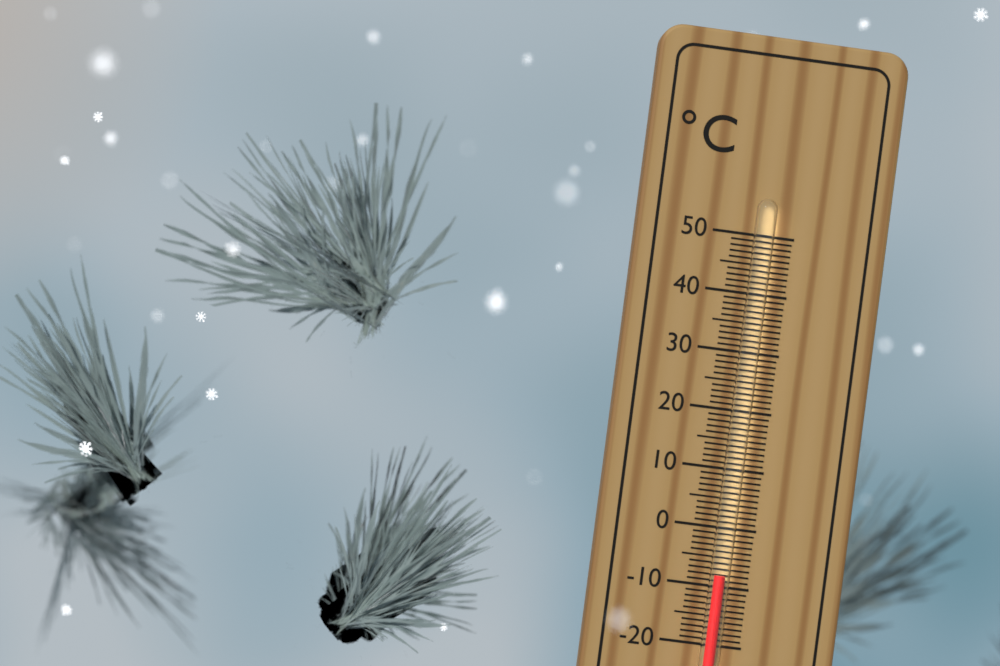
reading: -8 °C
